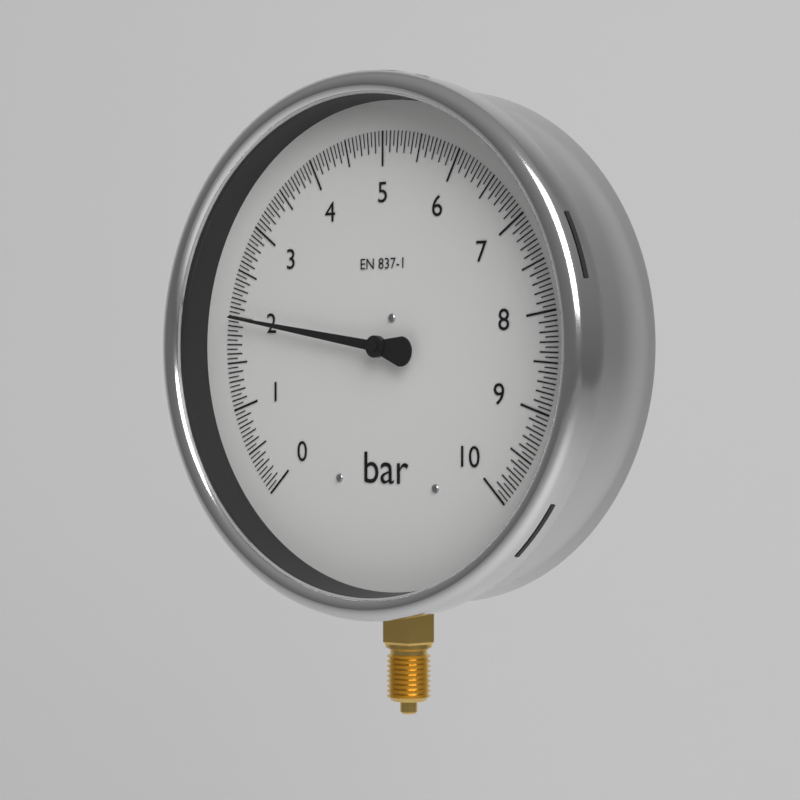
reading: 2.00 bar
